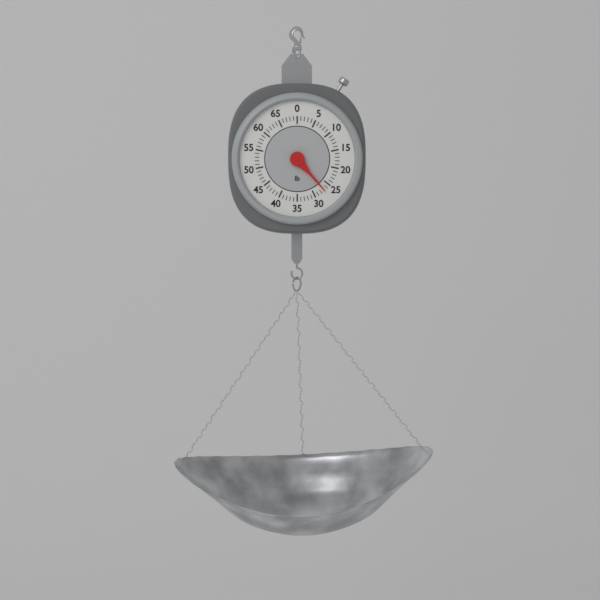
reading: 27 lb
